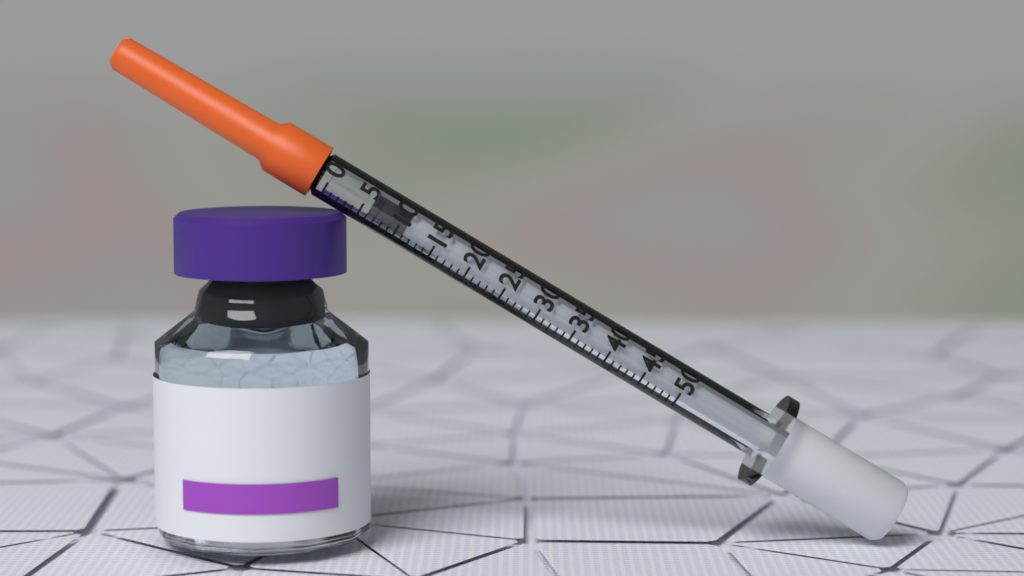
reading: 6 (no unit)
